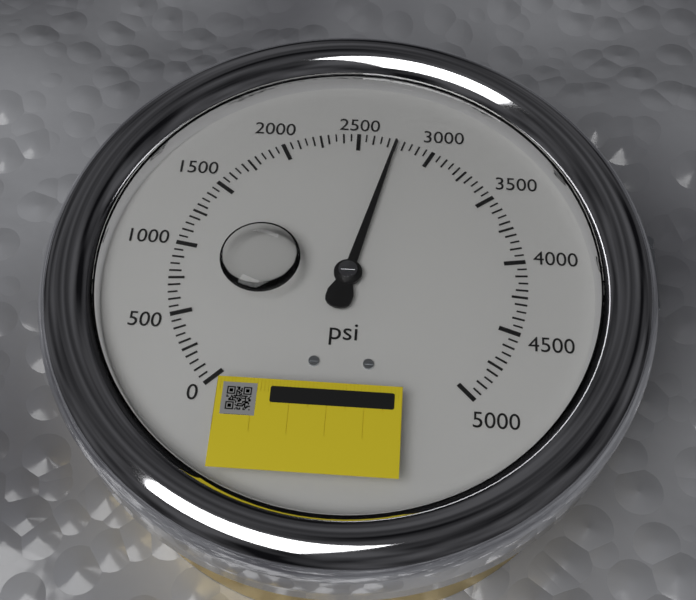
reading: 2750 psi
